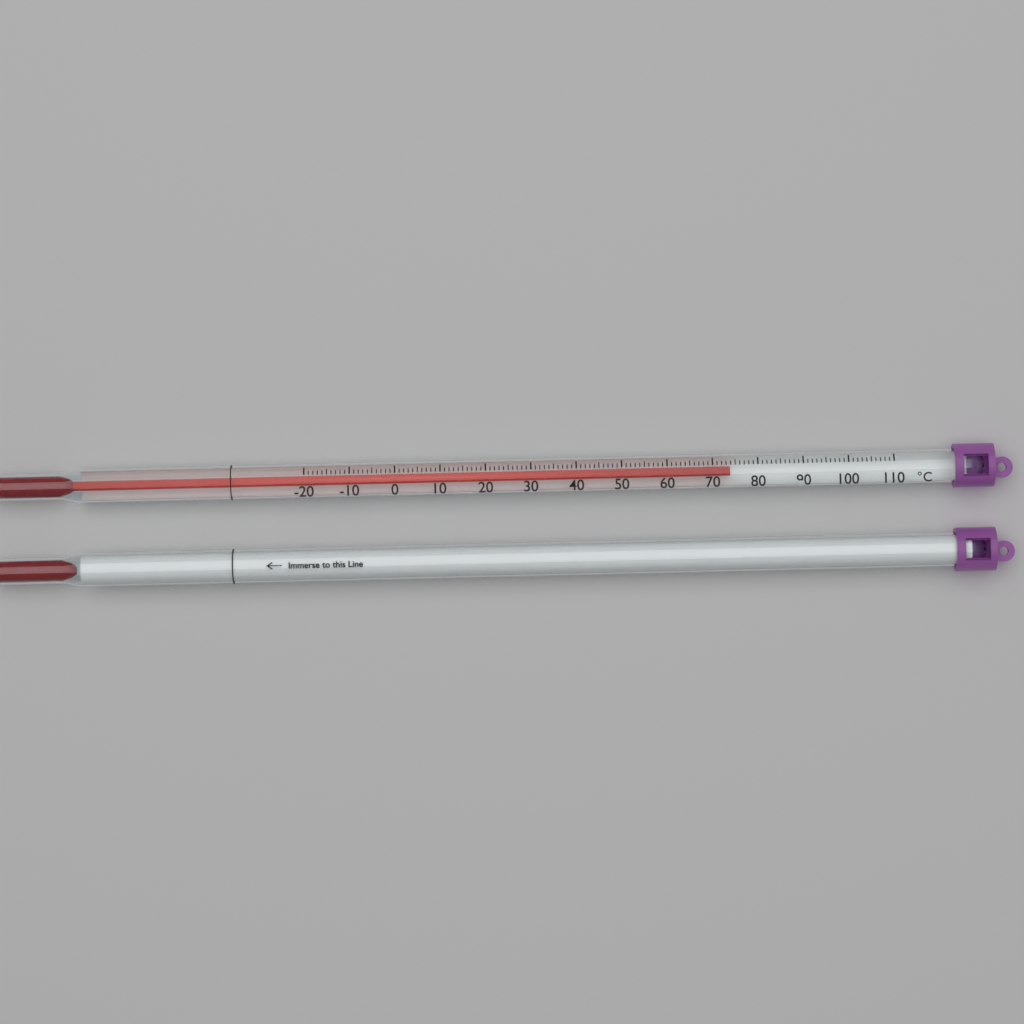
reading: 74 °C
